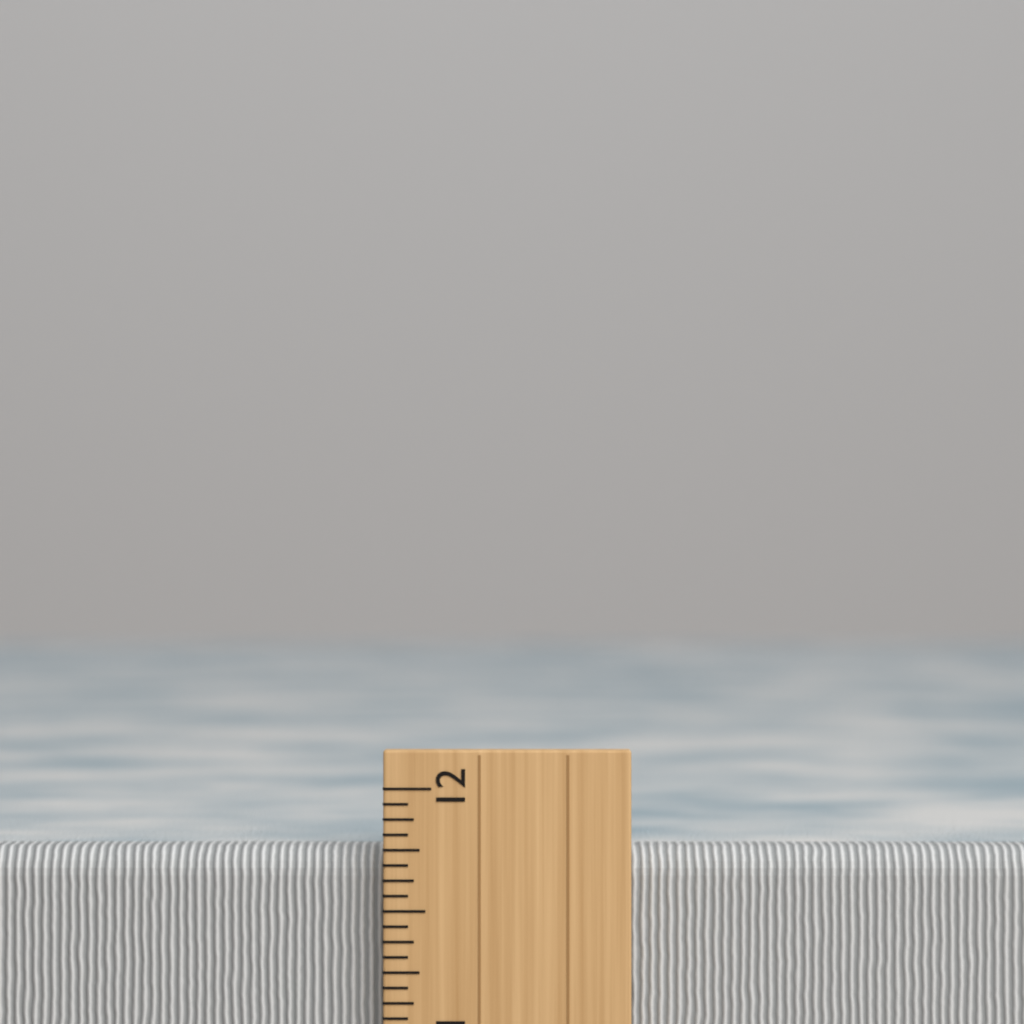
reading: 11.7500 inch
